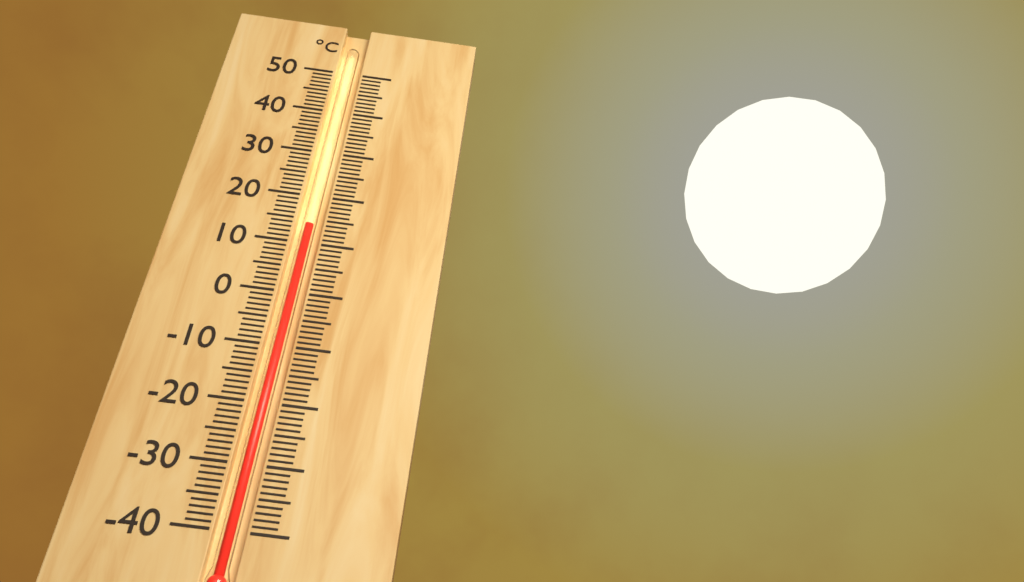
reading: 14 °C
